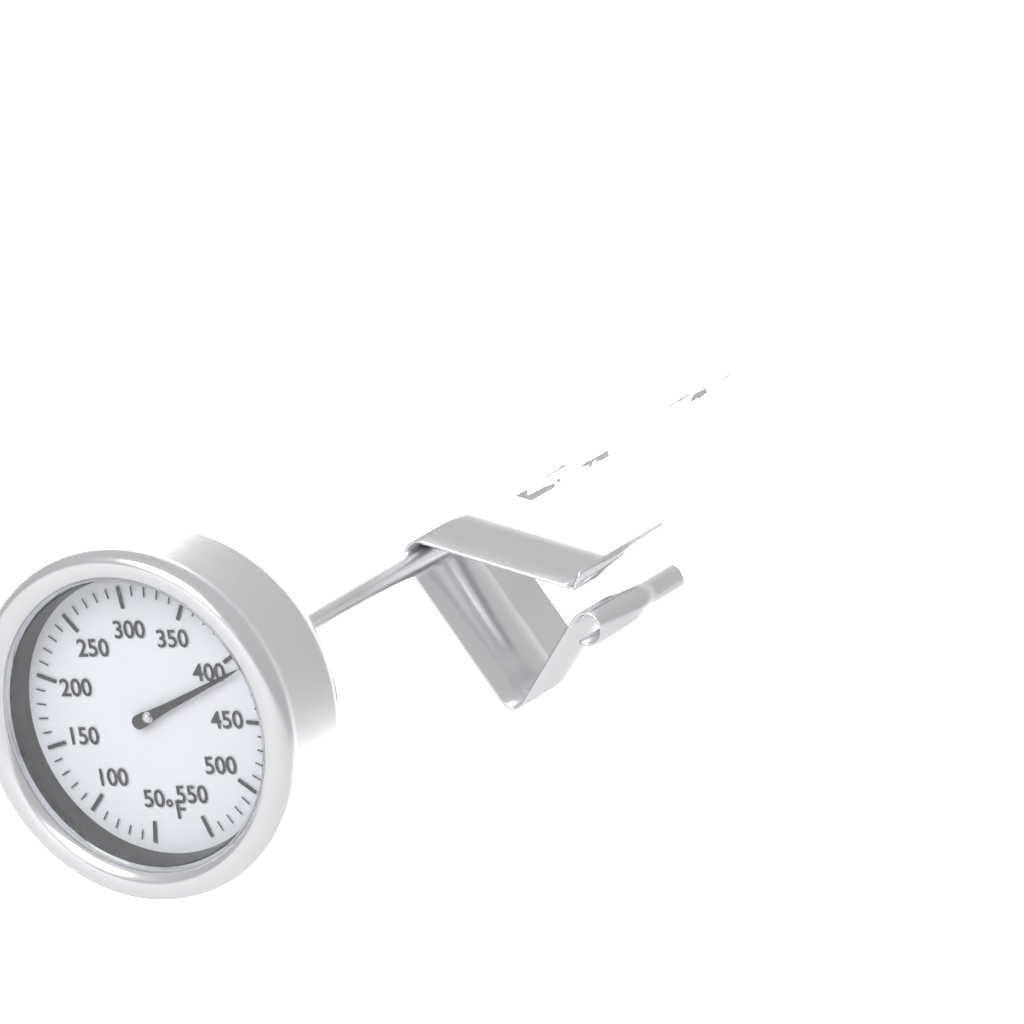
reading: 410 °F
